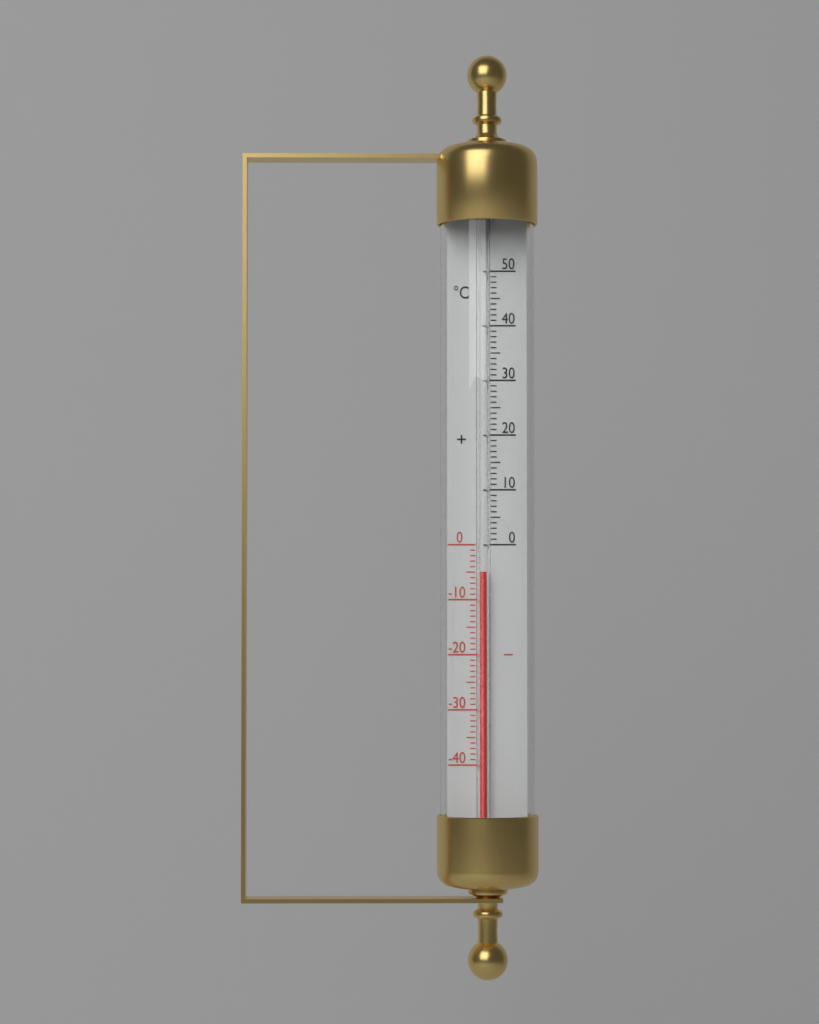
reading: -5 °C
